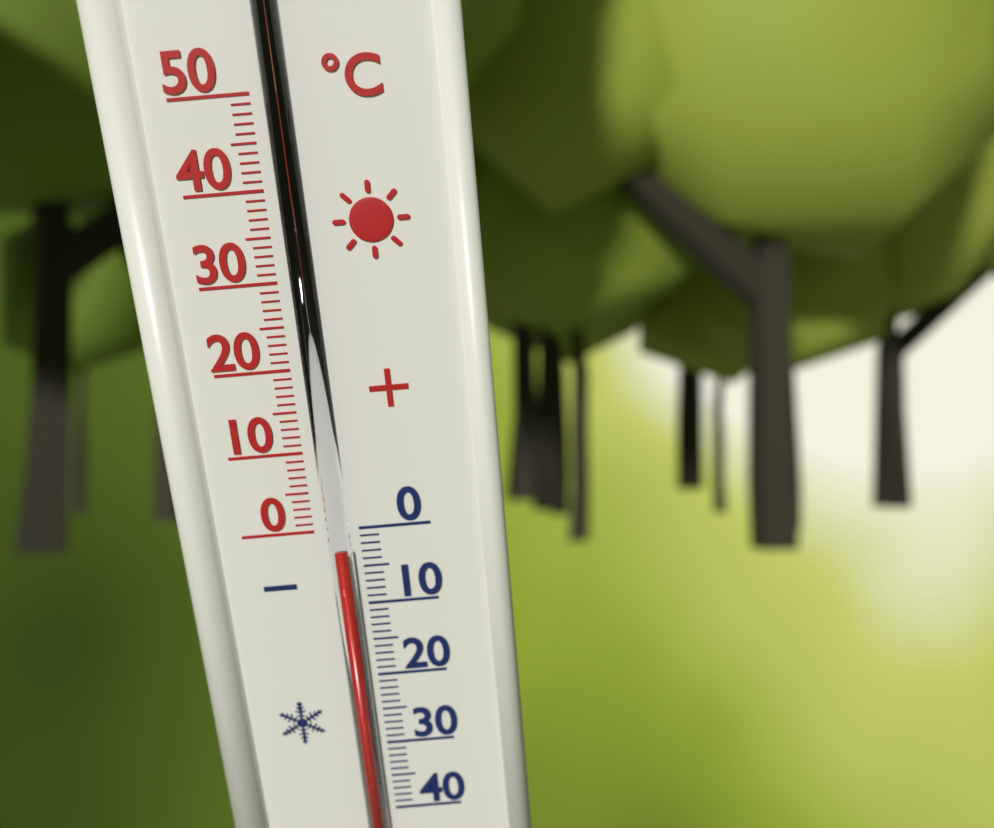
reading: -2 °C
